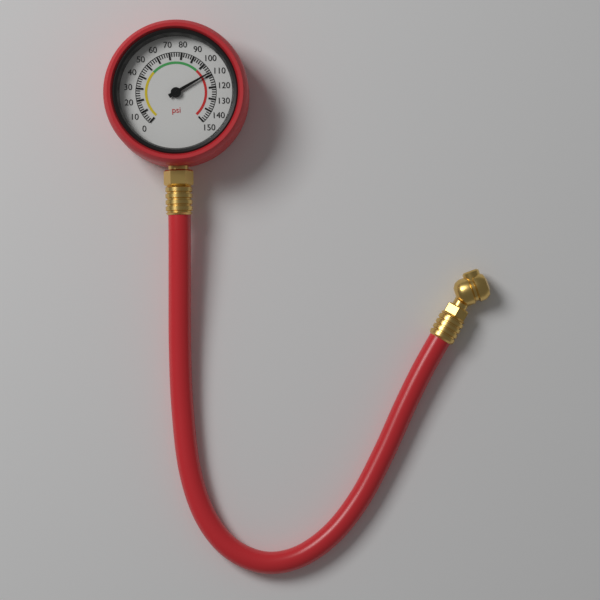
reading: 108 psi
